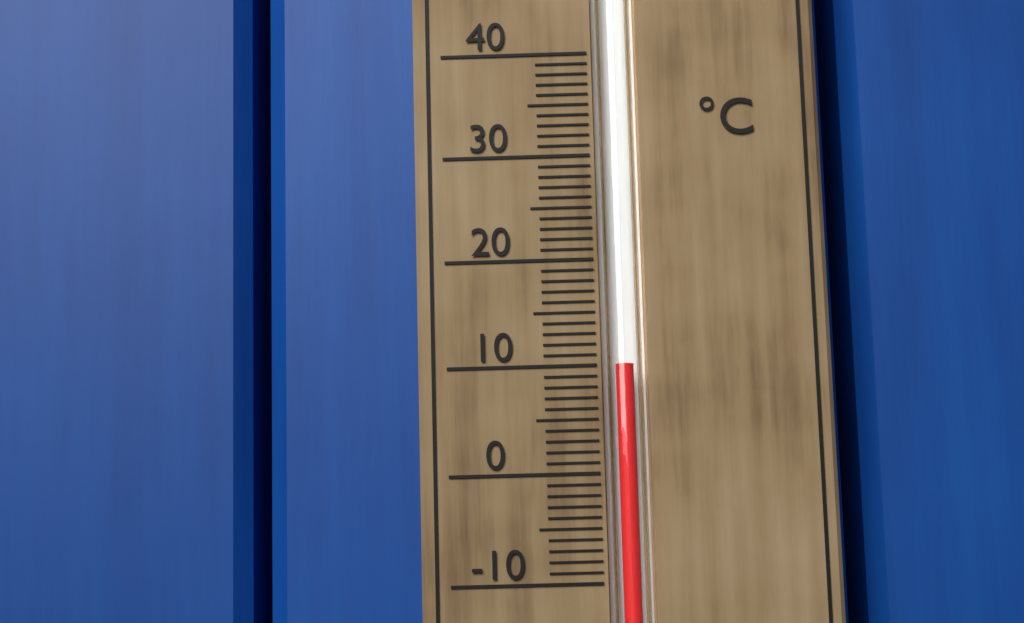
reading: 10 °C
